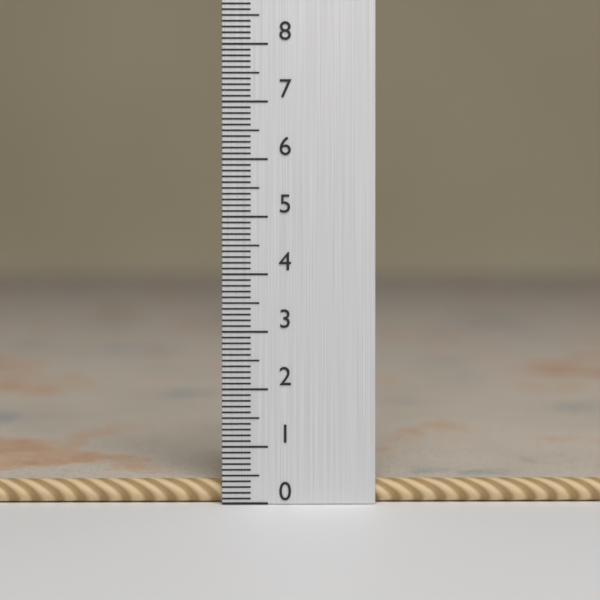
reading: 0.4 (no unit)
